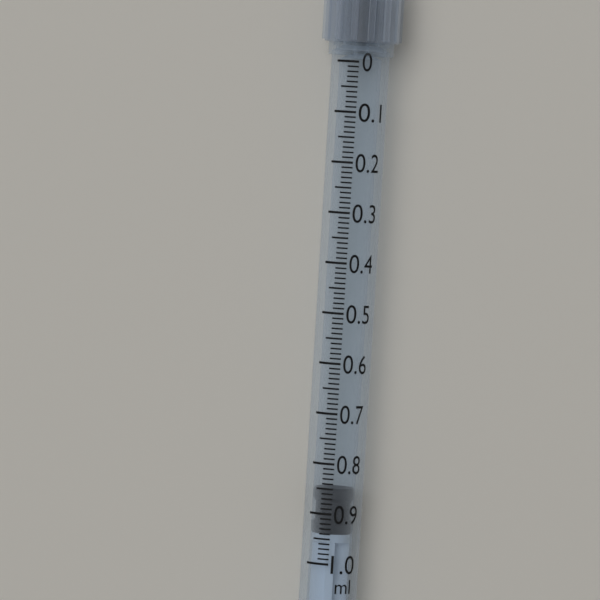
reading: 0.85 ml
